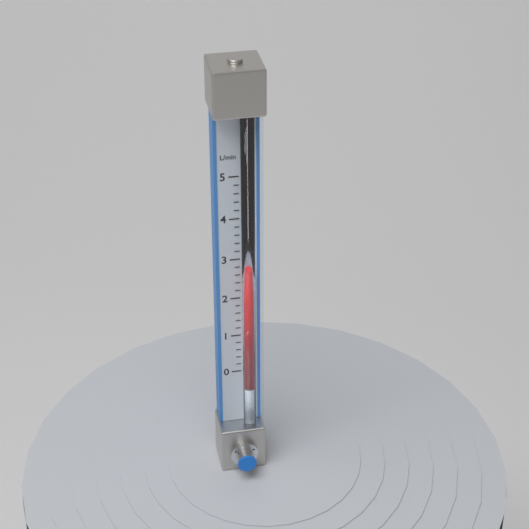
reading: 2.8 L/min
